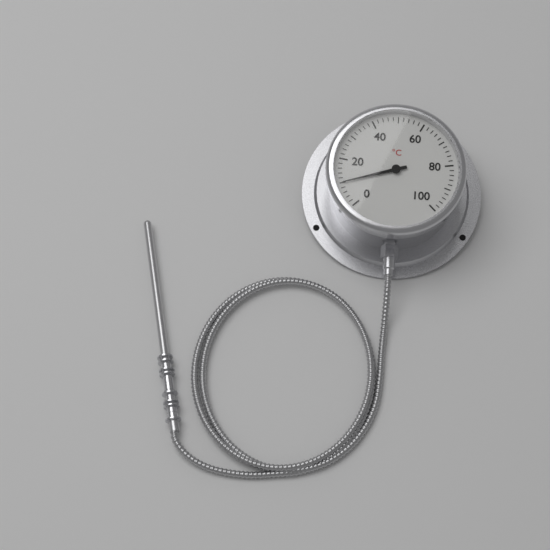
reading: 10 °C
